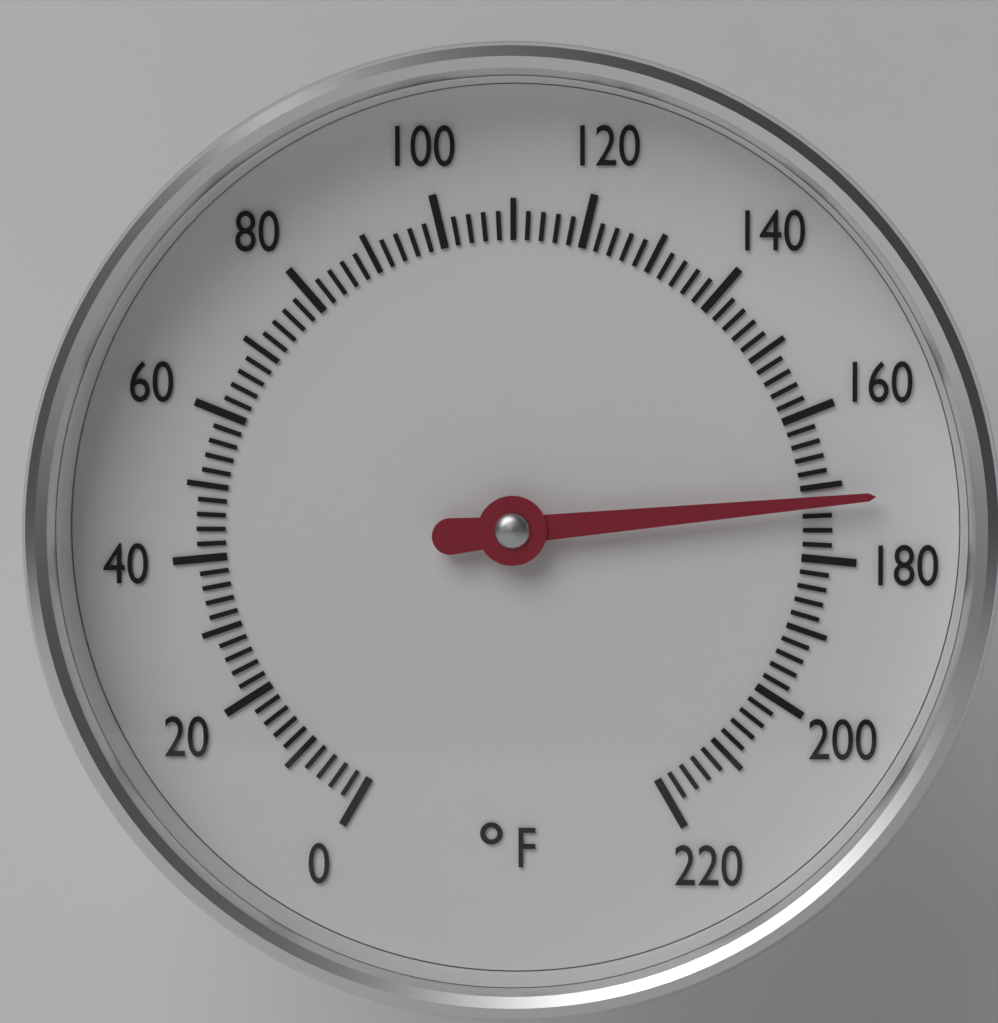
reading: 172 °F
